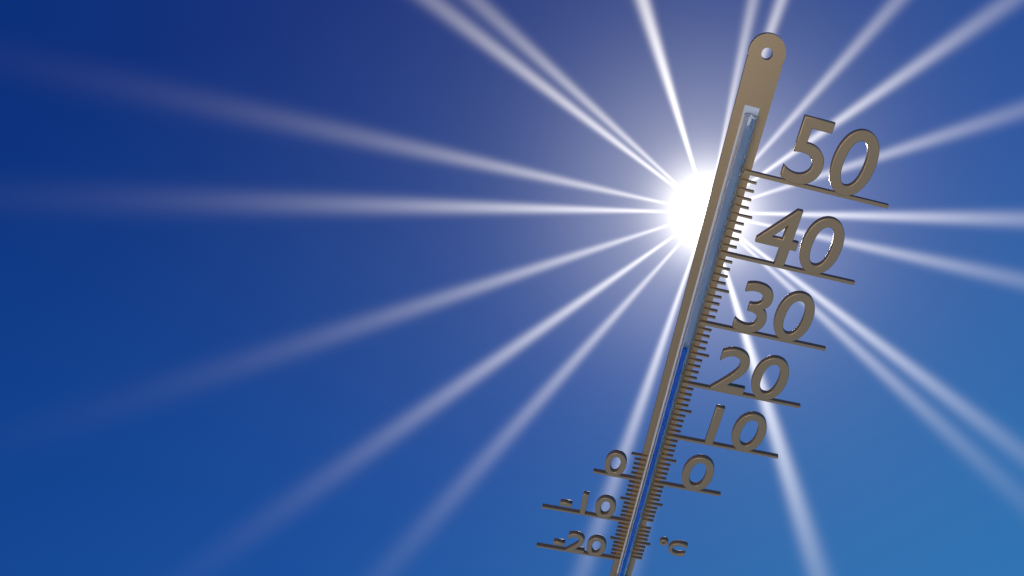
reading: 26 °C
